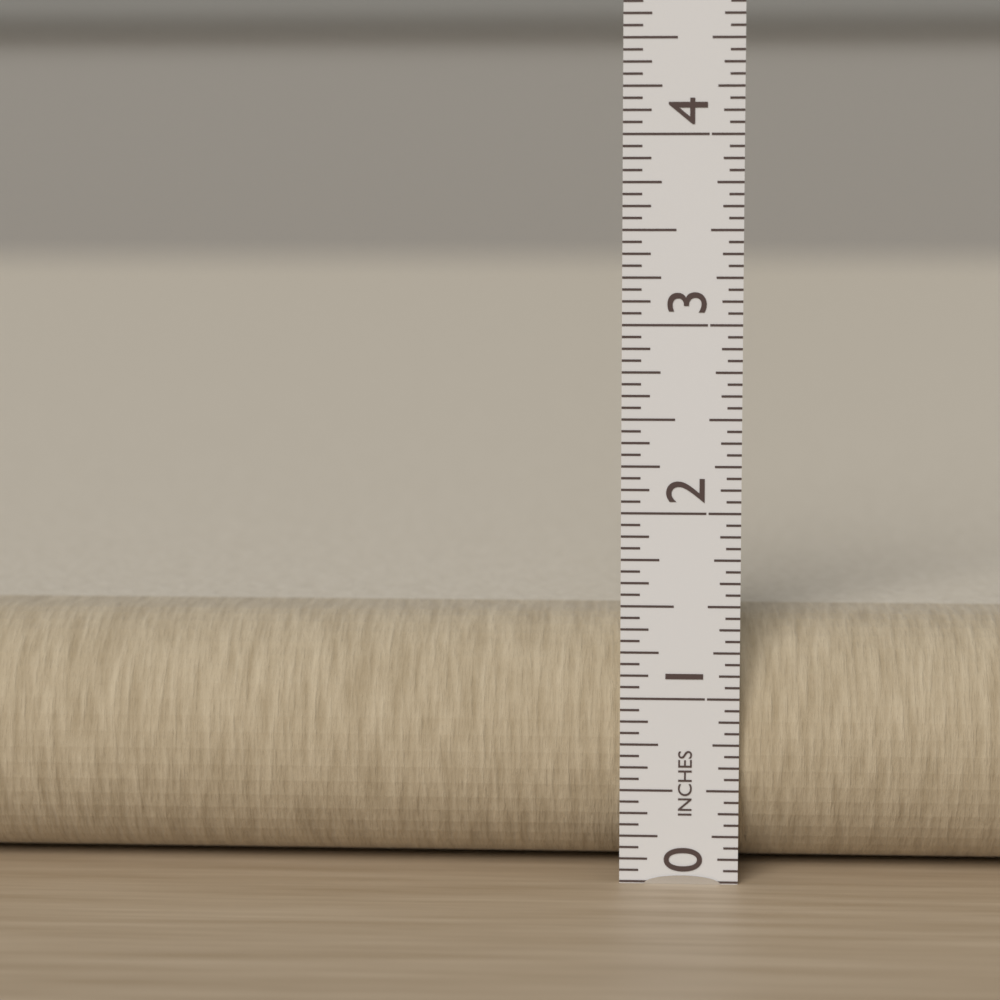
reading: 1.3750 in
